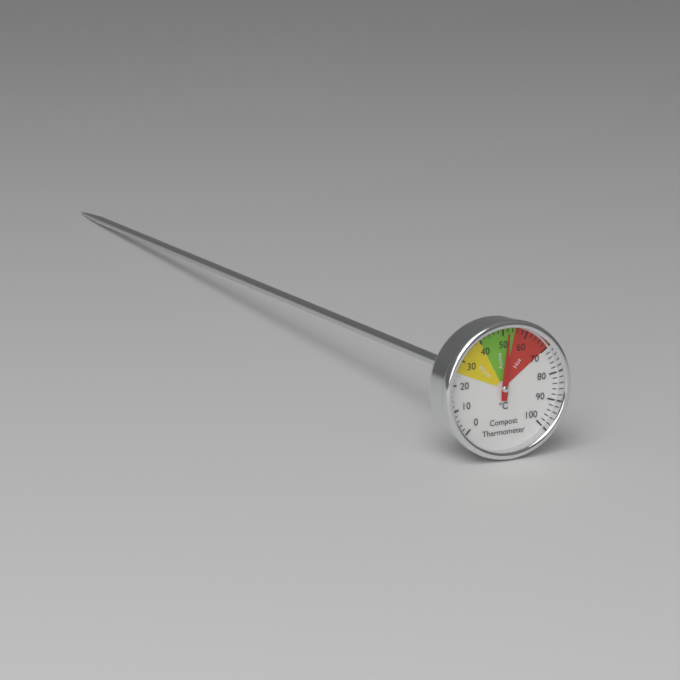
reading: 52 °C
